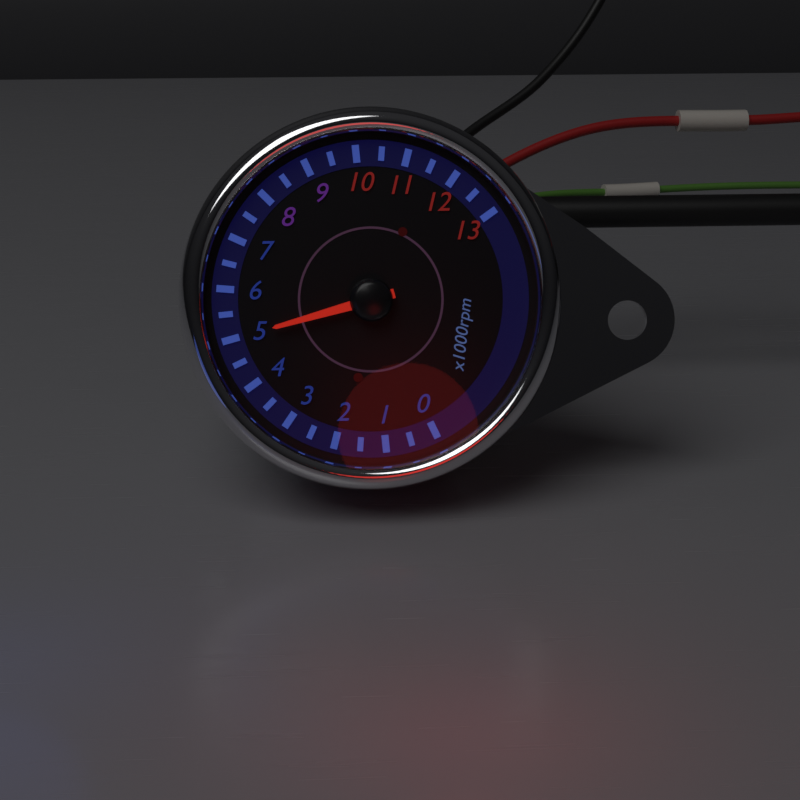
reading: 5000 rpm
